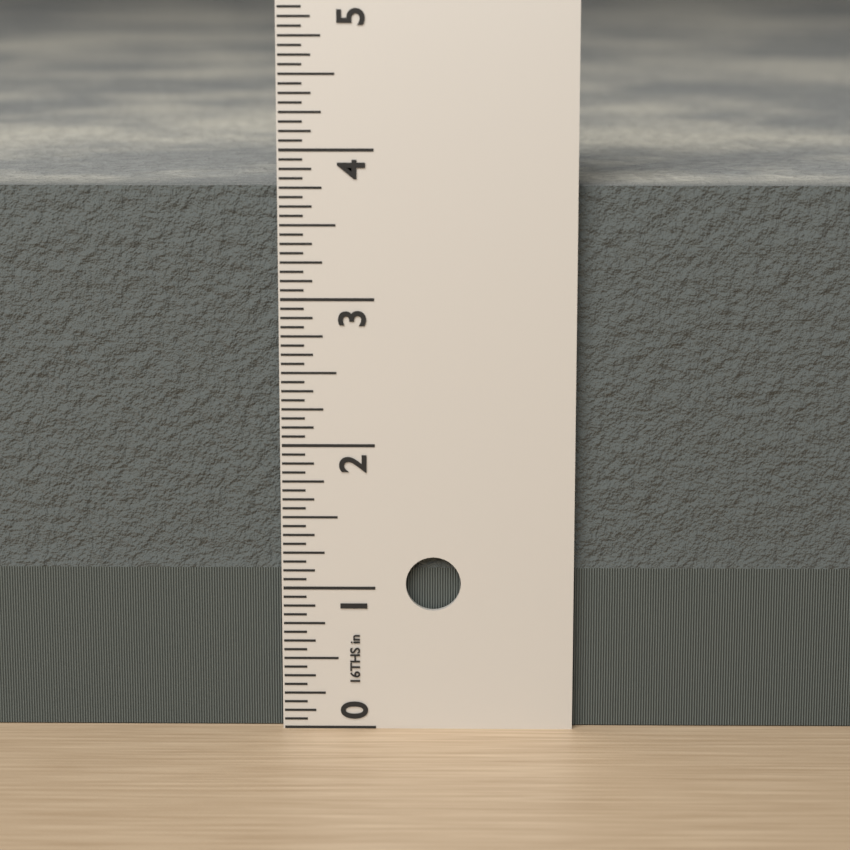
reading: 3.7500 in
